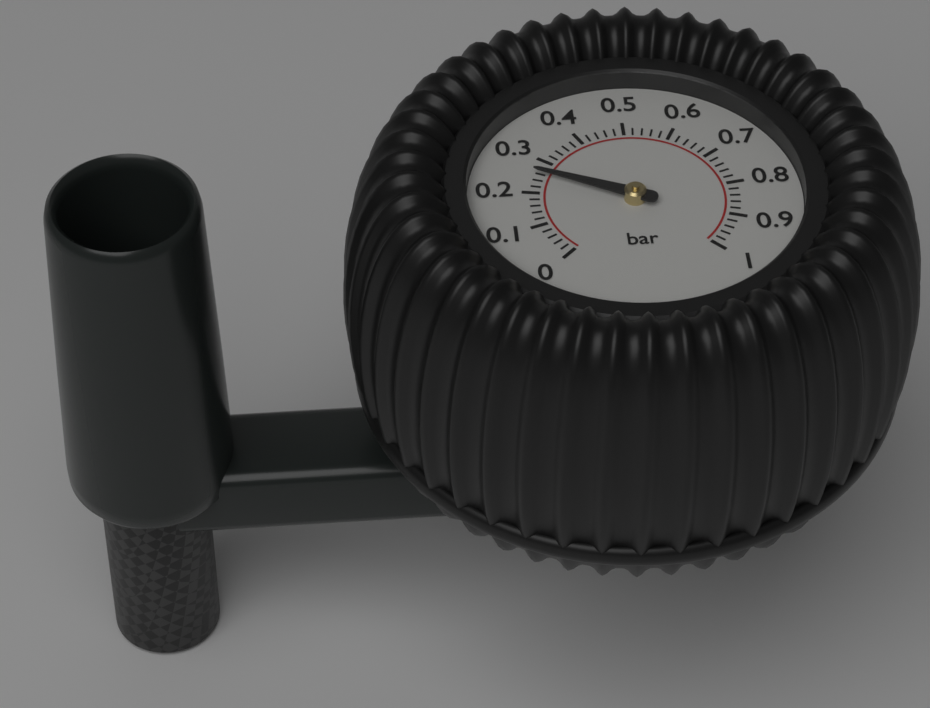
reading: 0.26 bar
